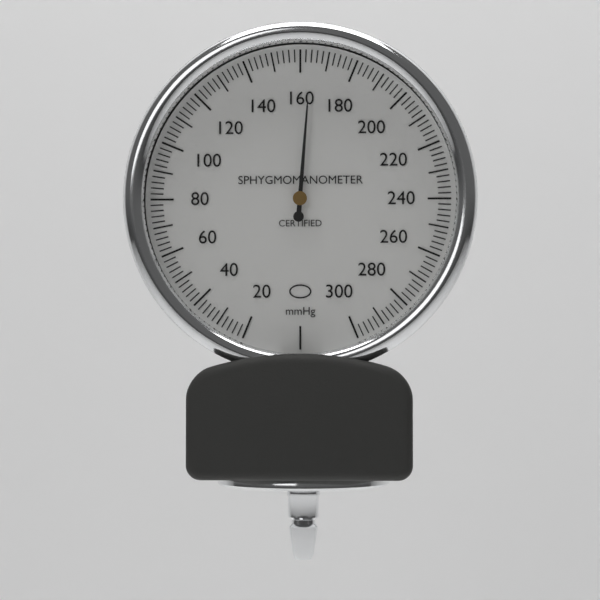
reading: 164 mmHg
